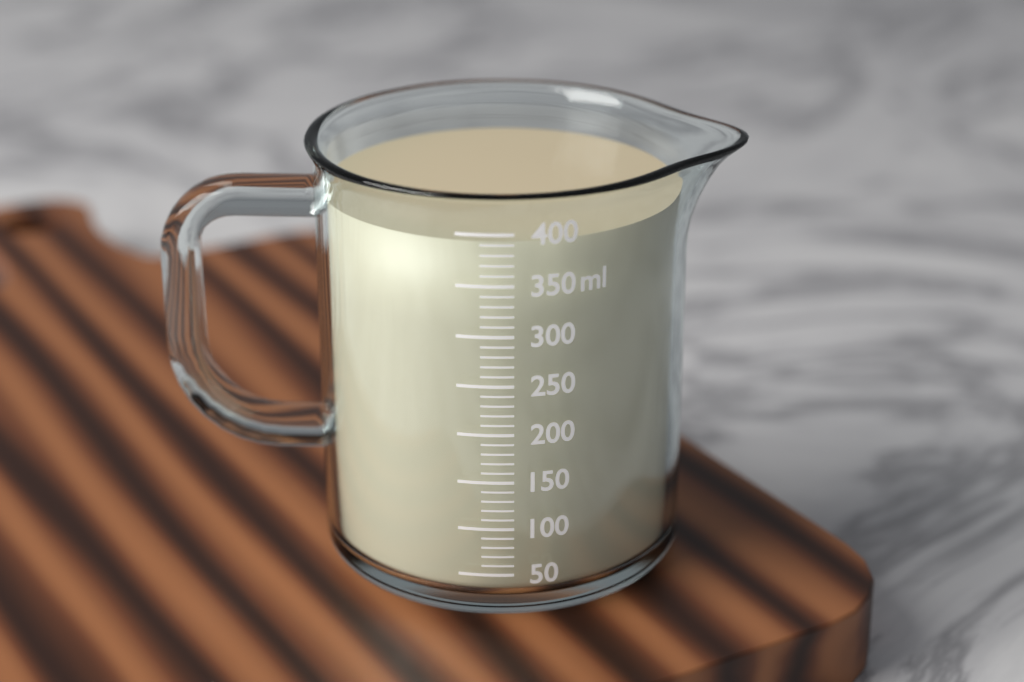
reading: 390 ml
